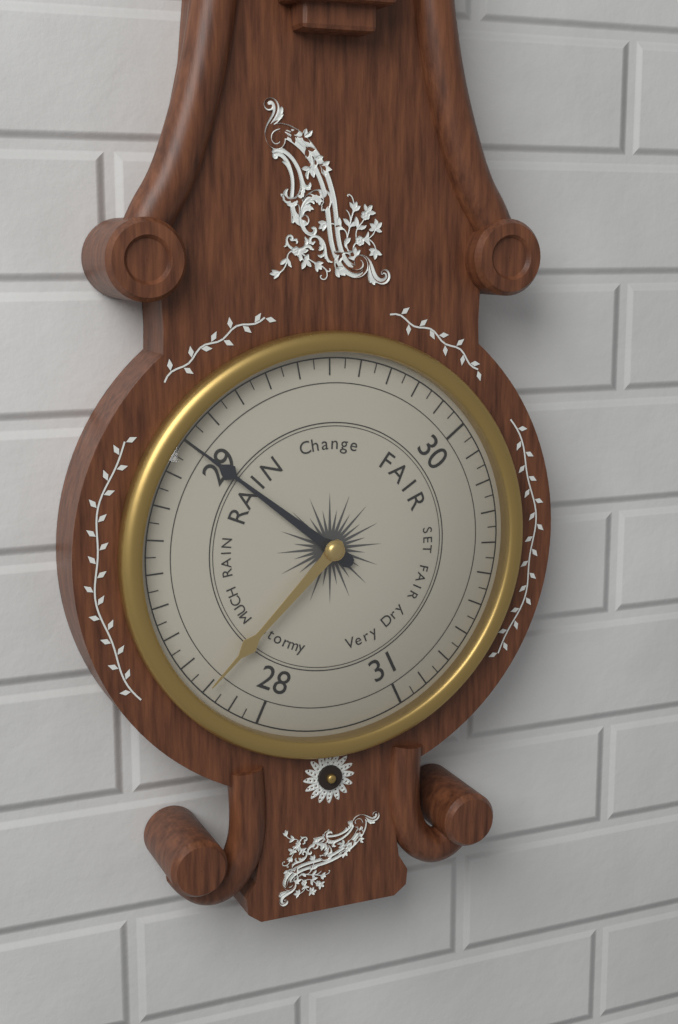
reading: 29.00 (no unit)
